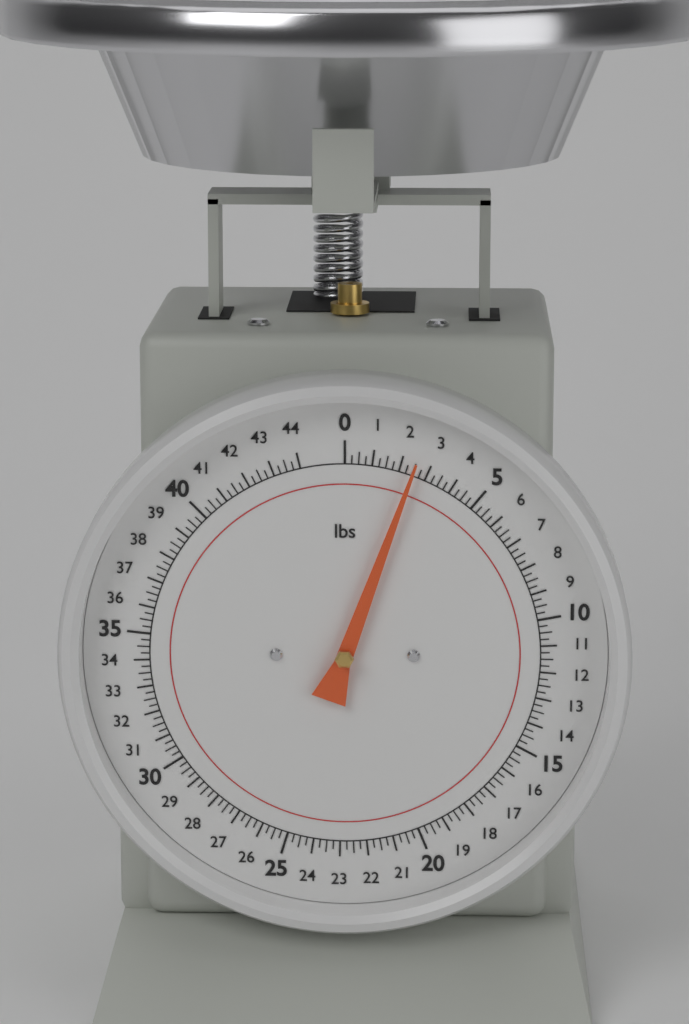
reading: 2.50 lbs
